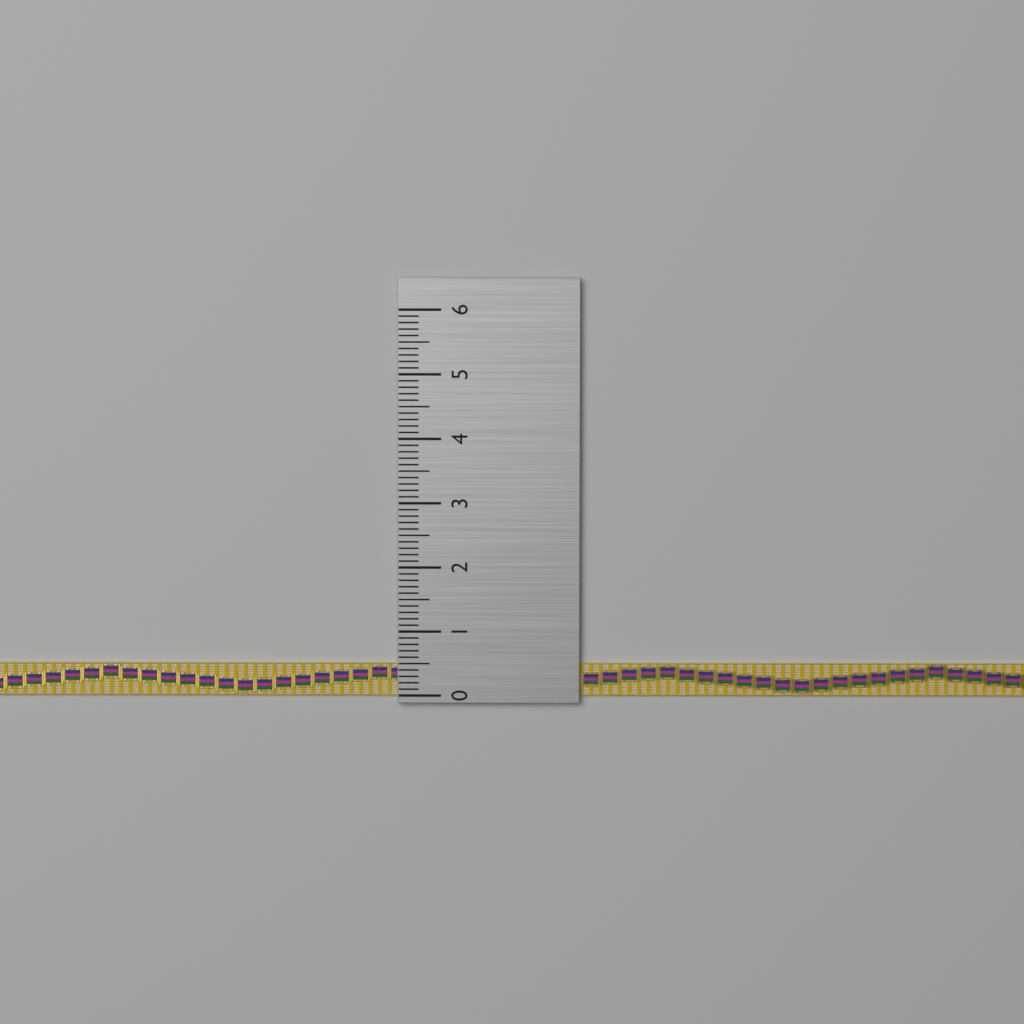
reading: 0.5 (no unit)
